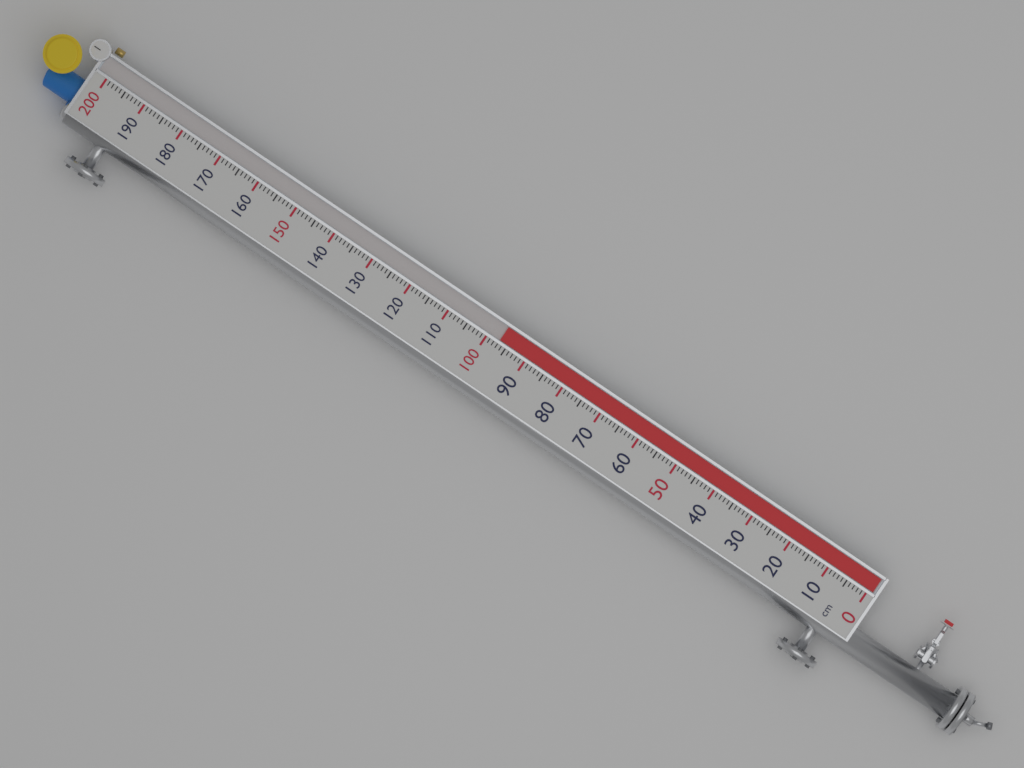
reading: 97 cm
